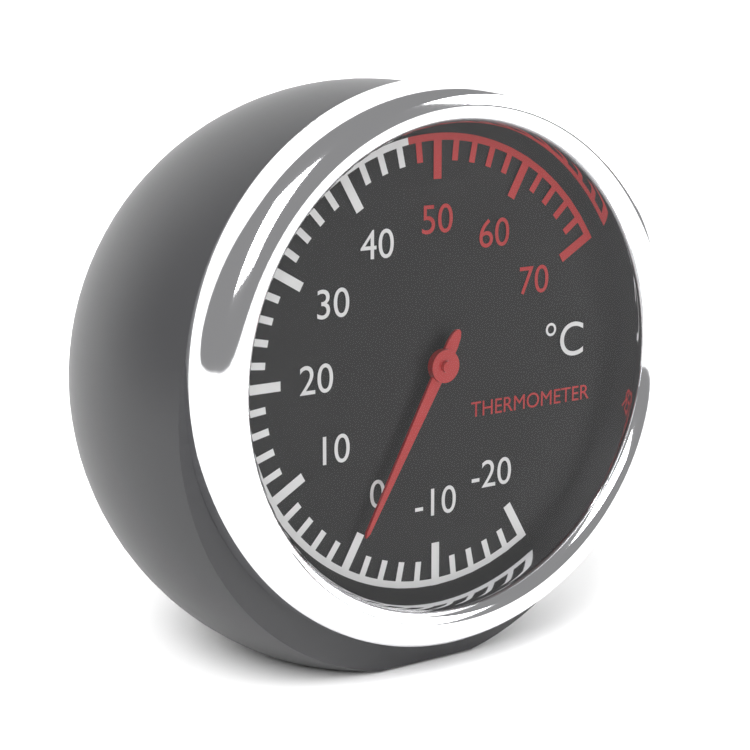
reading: 0 °C
